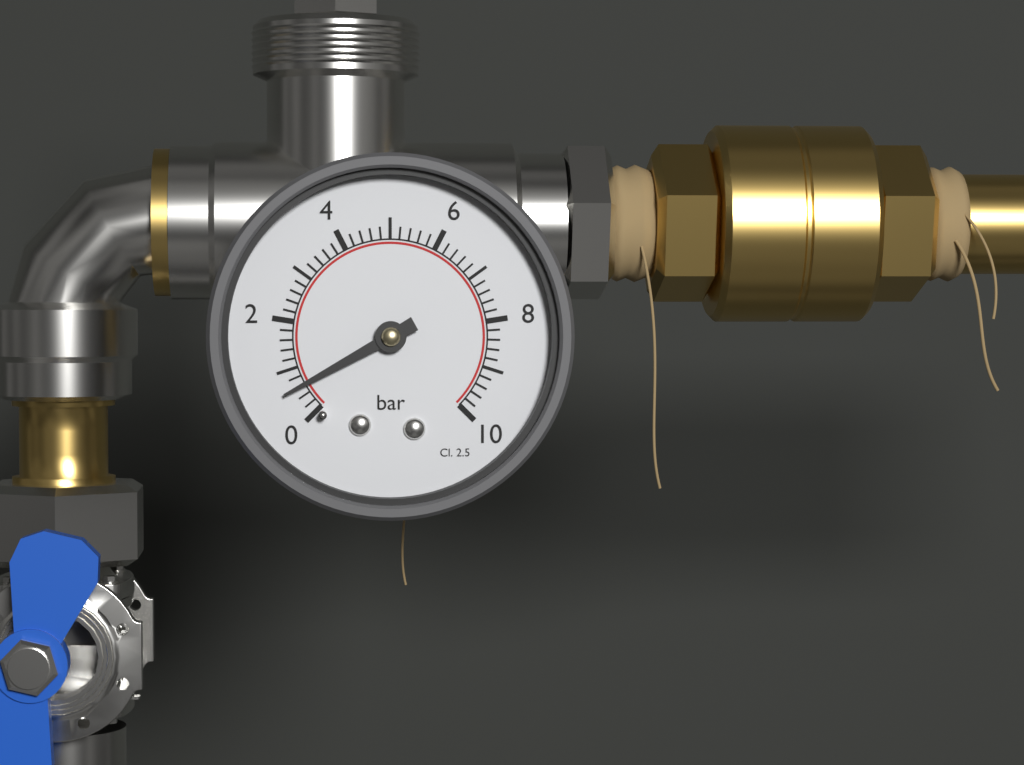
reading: 0.6 bar
